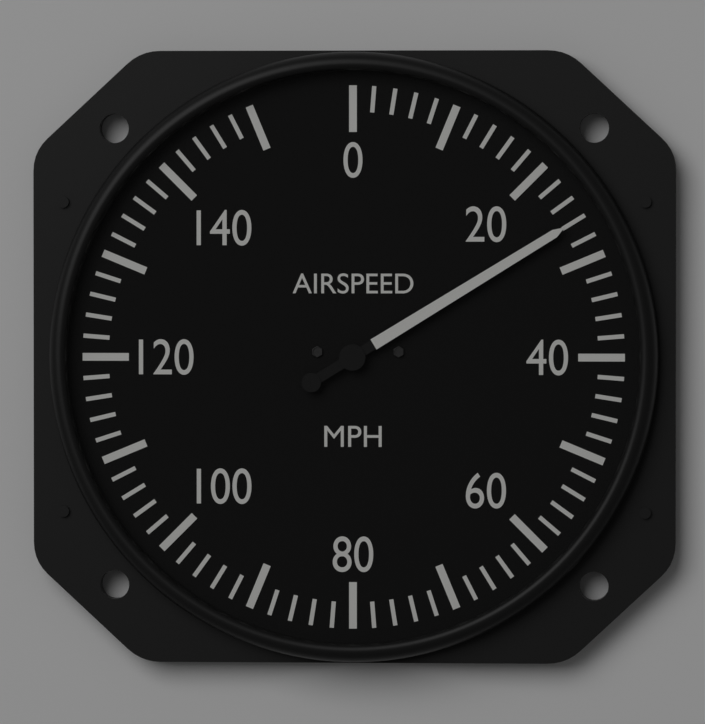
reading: 26 mph
